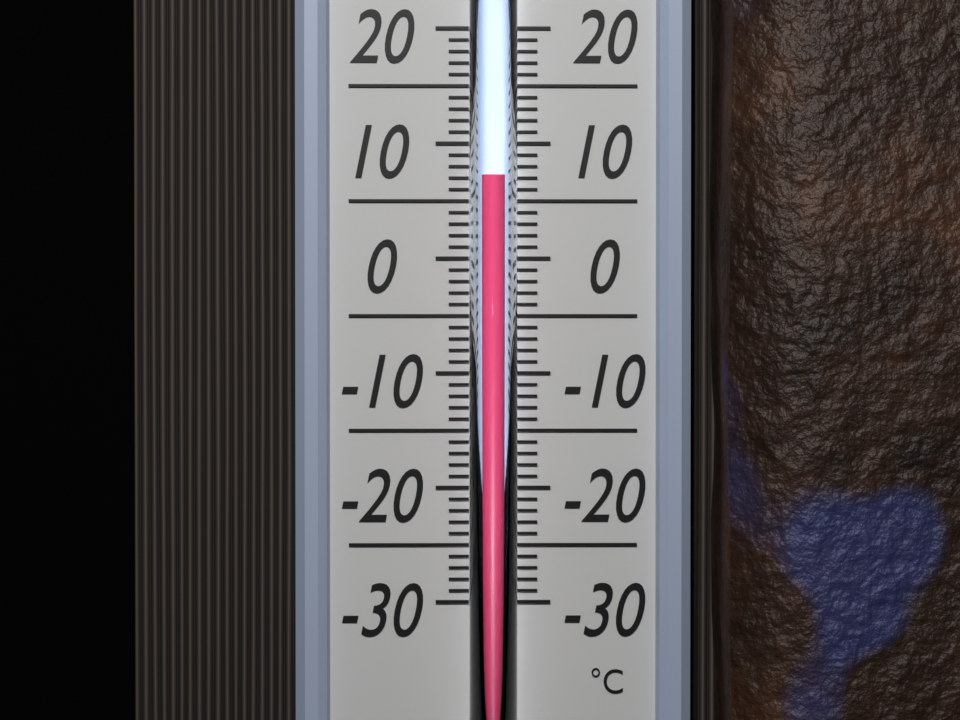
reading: 7 °C
